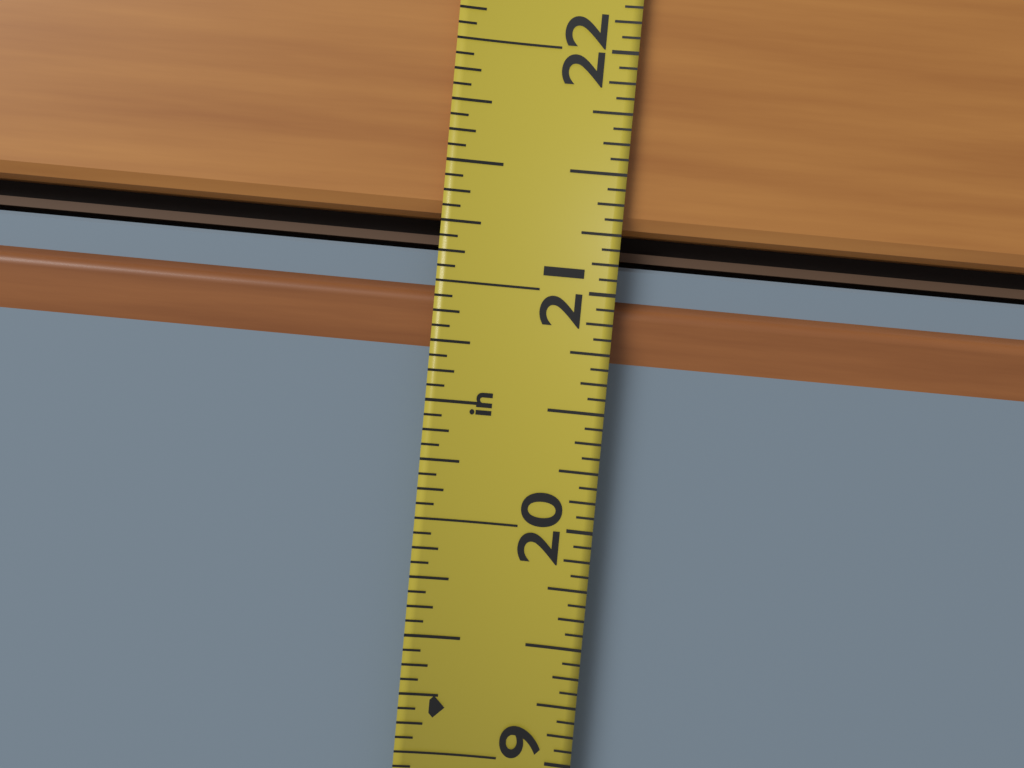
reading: 21.1250 in
